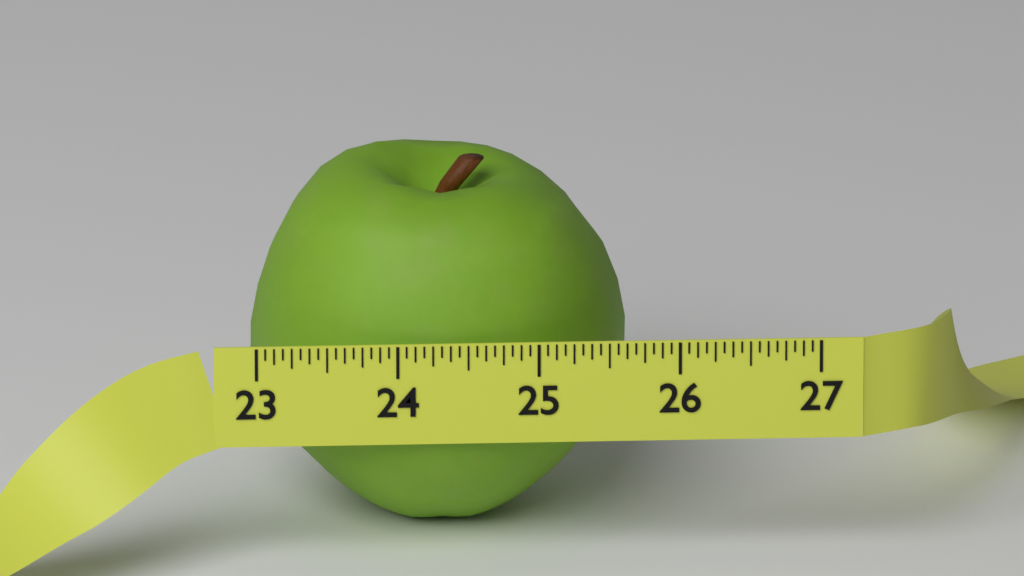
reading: 25.6875 (no unit)
